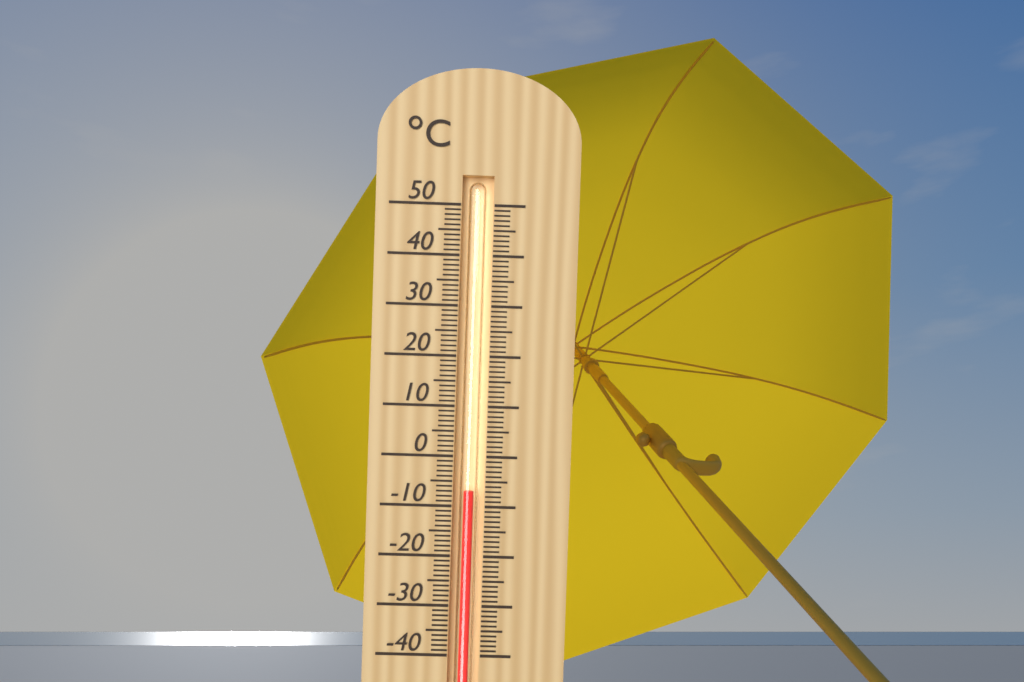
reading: -7 °C
